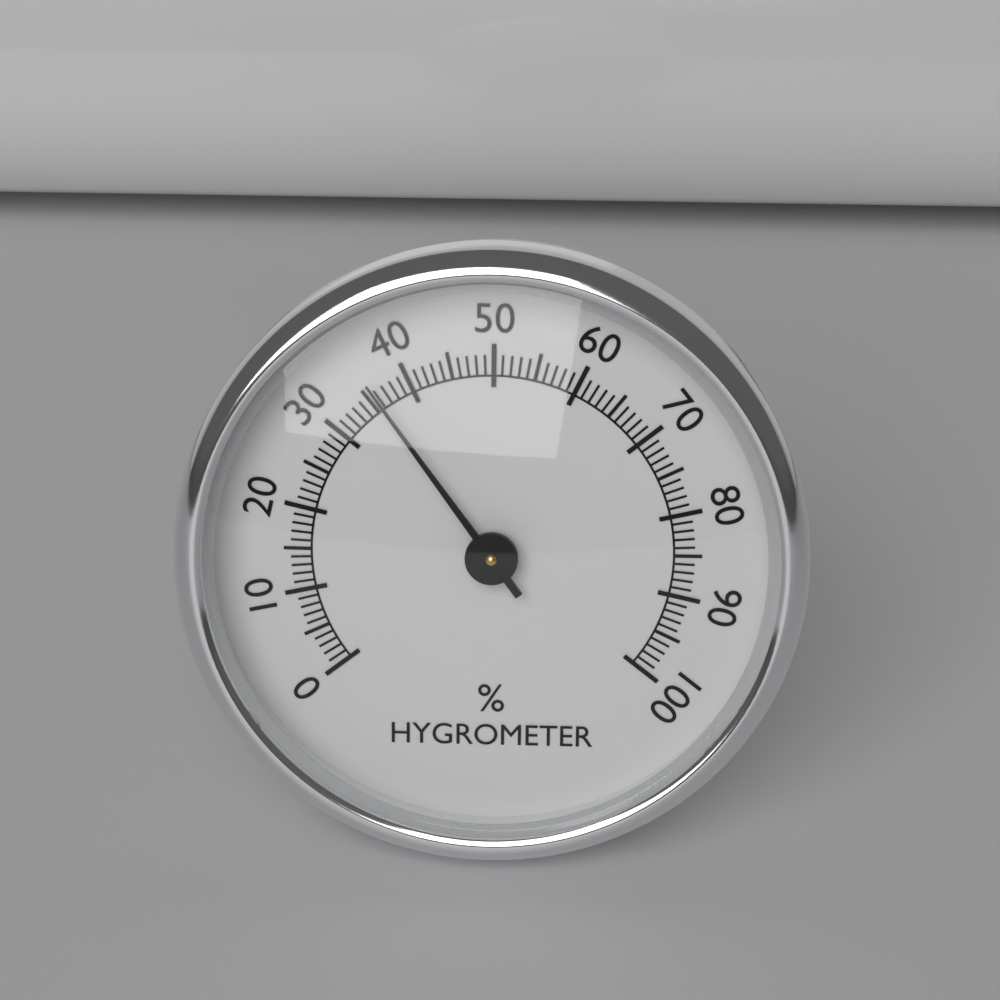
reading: 36 %
